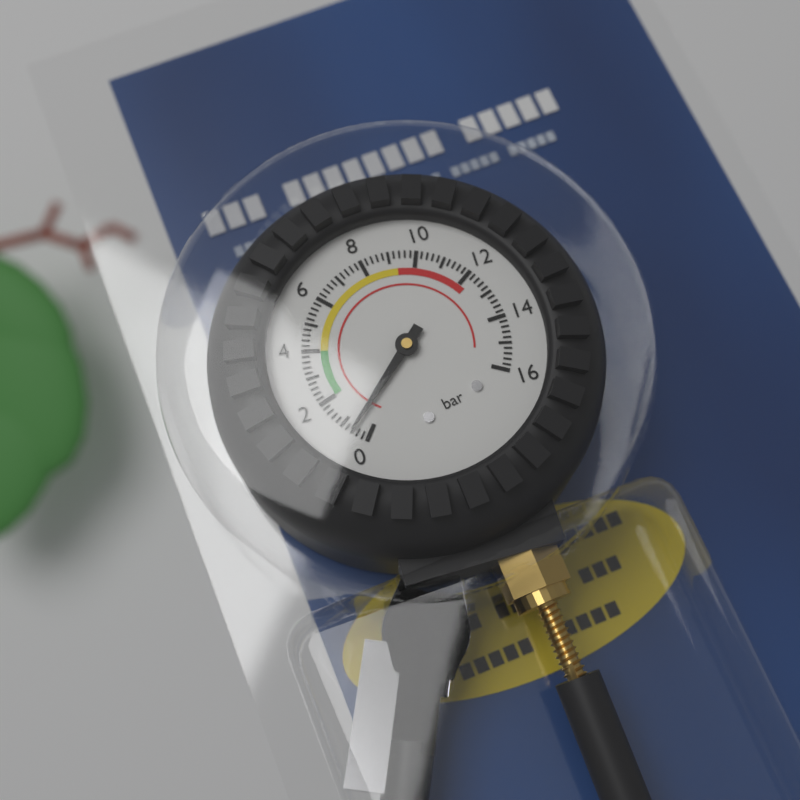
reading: 0.6 bar
